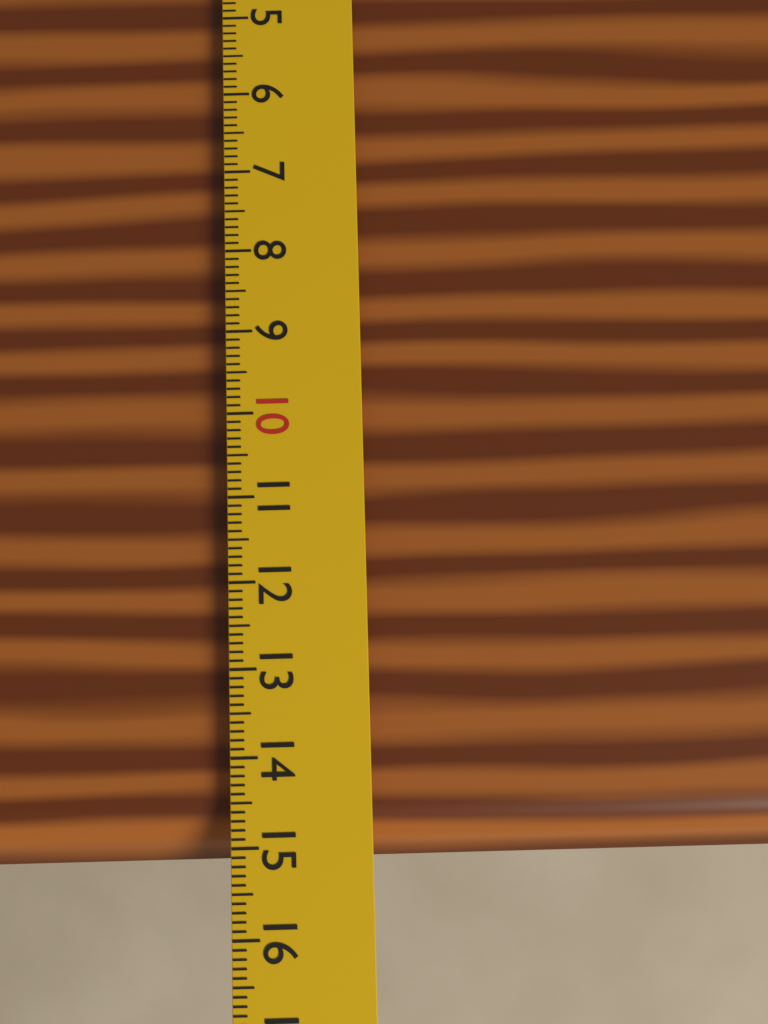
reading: 15.2 cm
